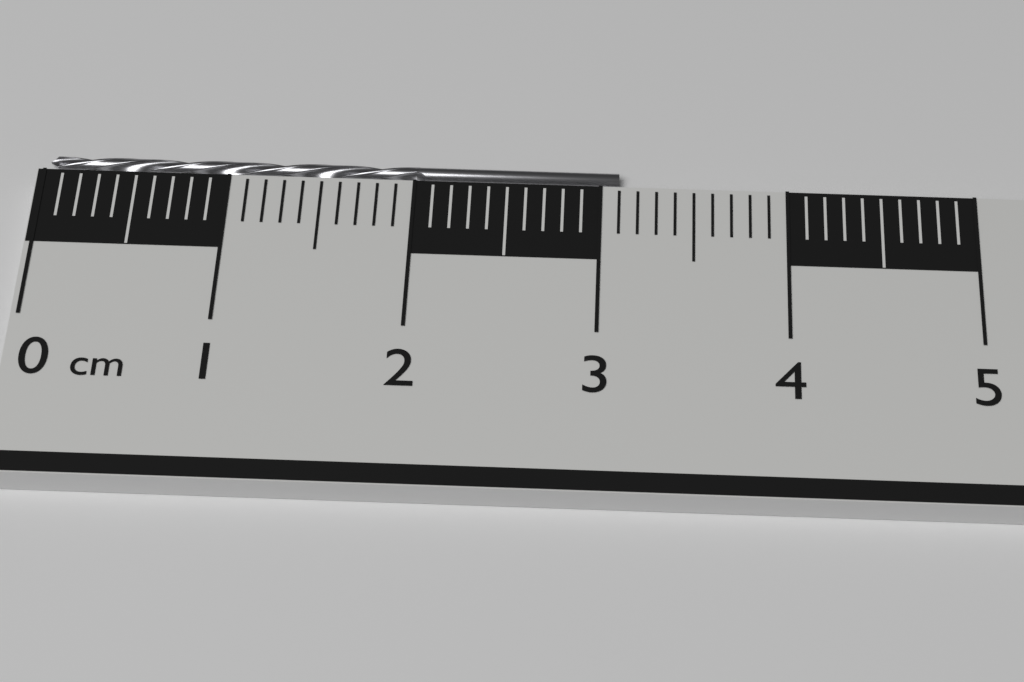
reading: 3.1 cm
